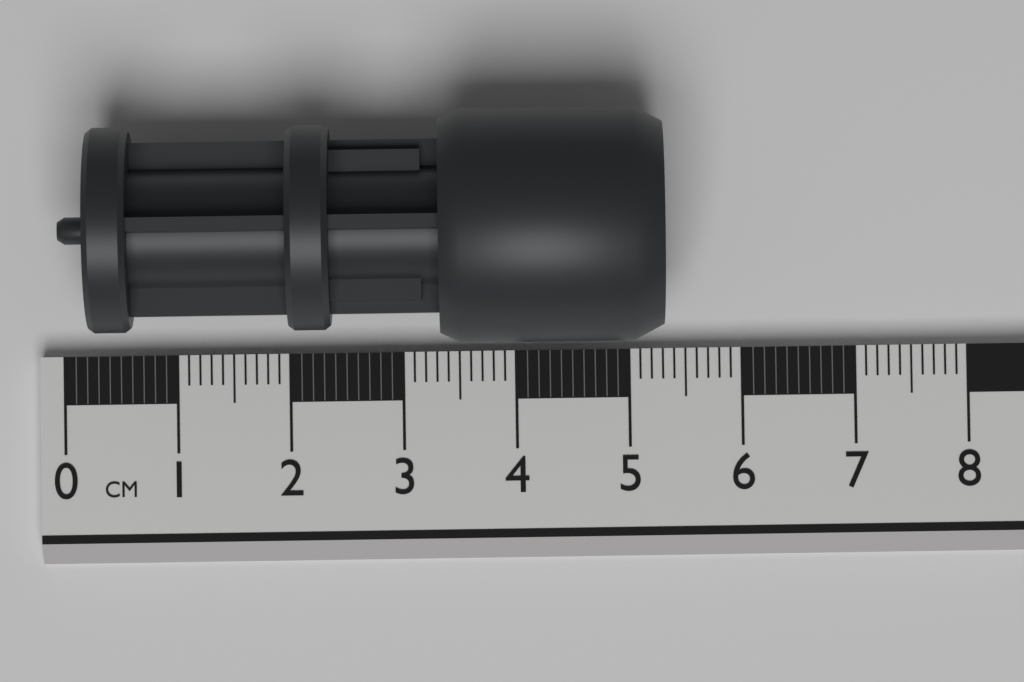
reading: 5.3 cm
